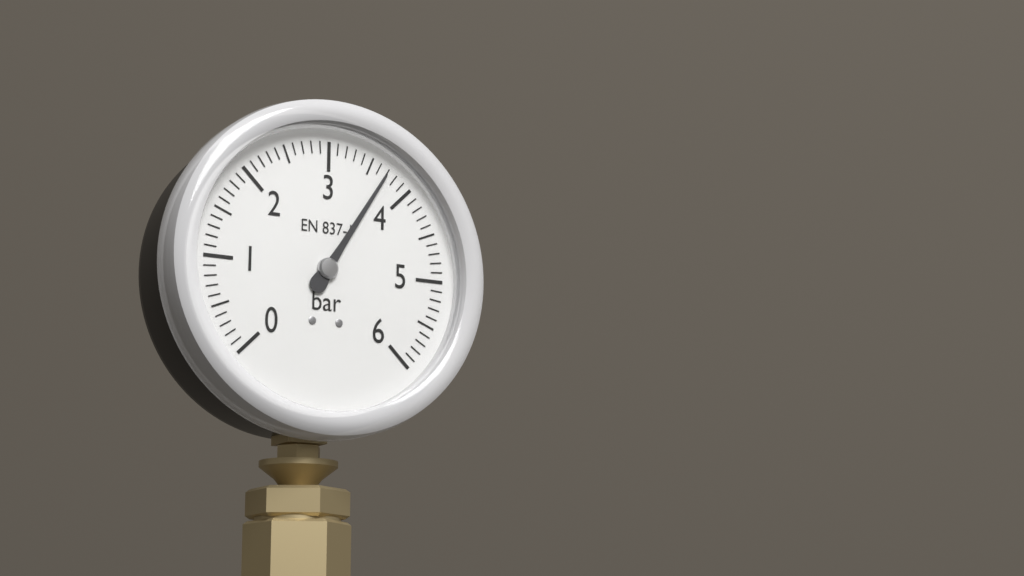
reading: 3.7 bar
